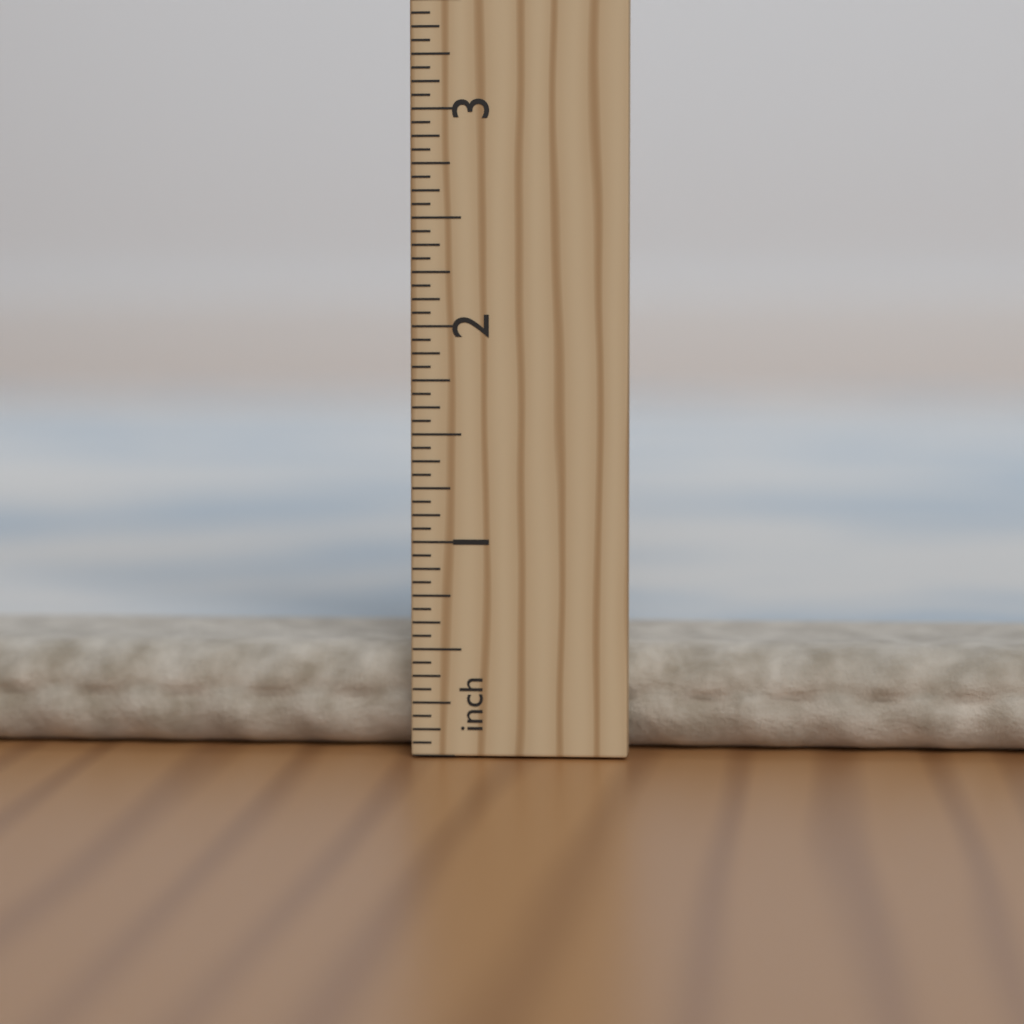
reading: 0.5000 in
